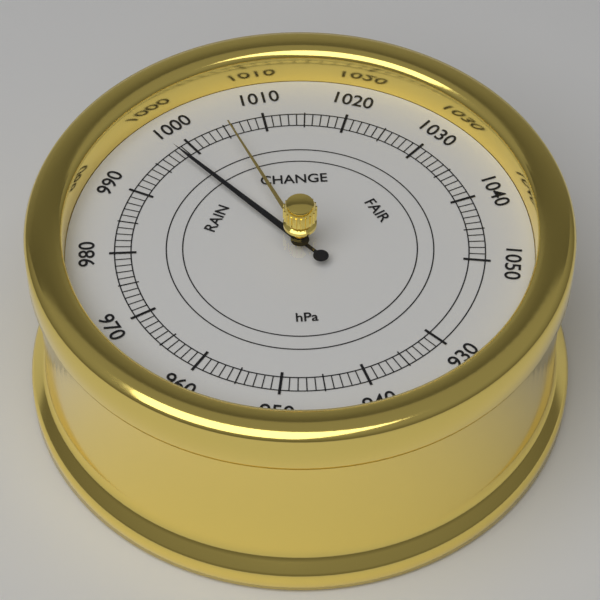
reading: 998 hPa
